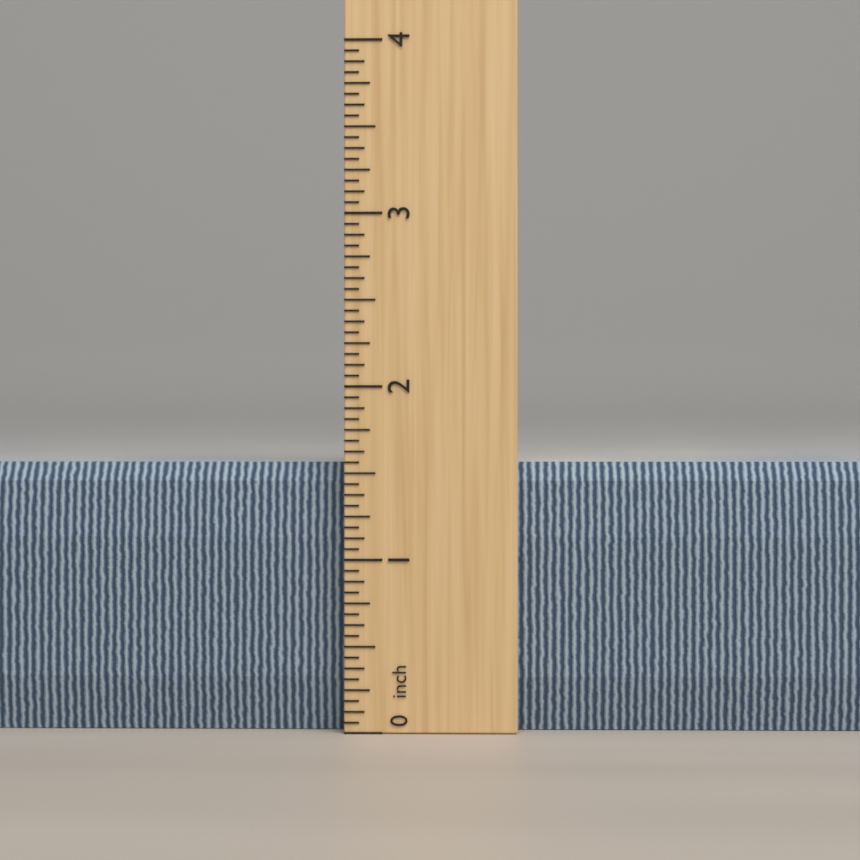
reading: 1.5625 inch
